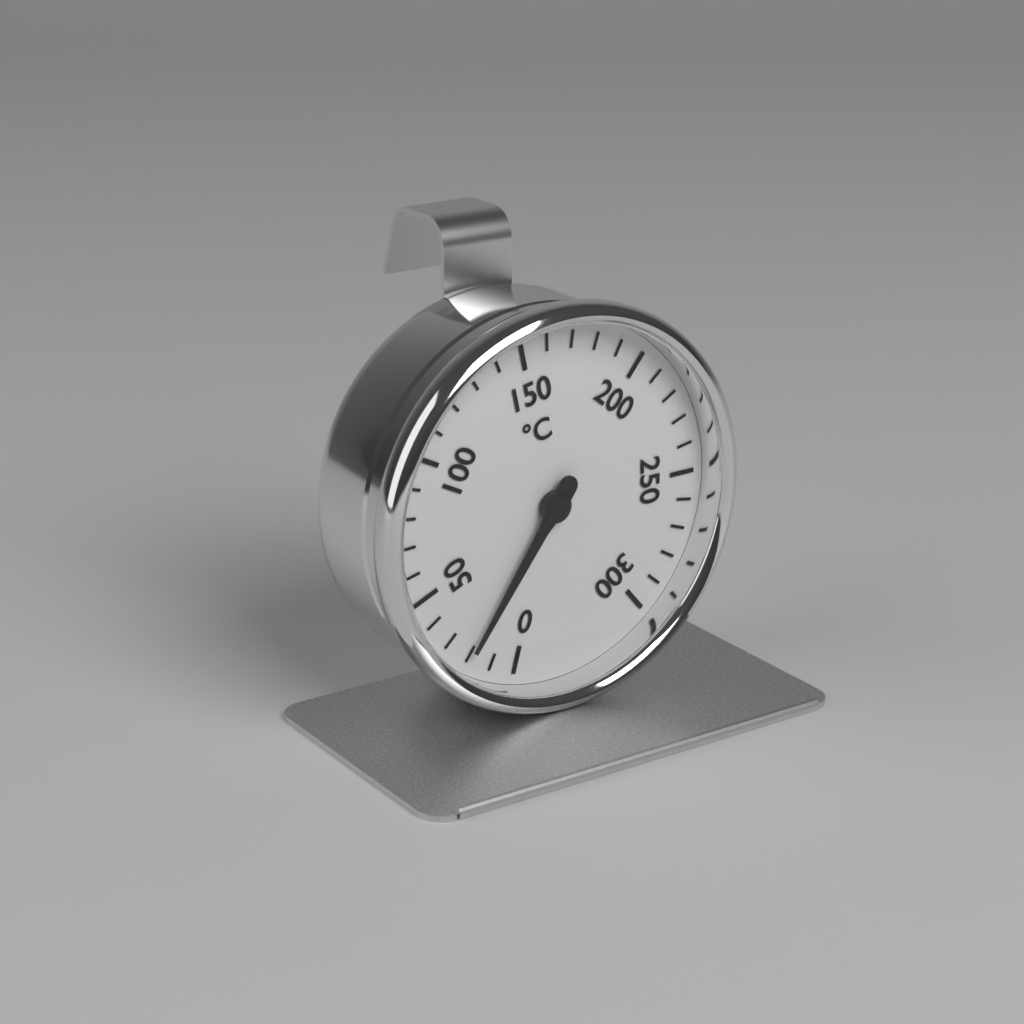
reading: 20 °C
